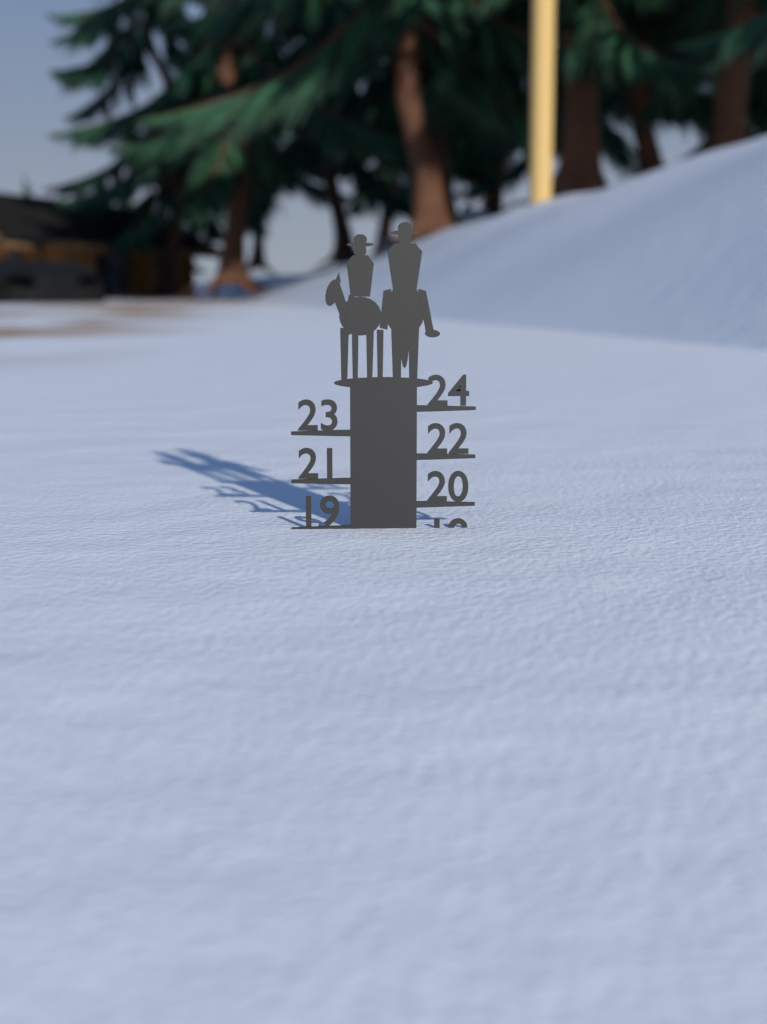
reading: 19 (no unit)
